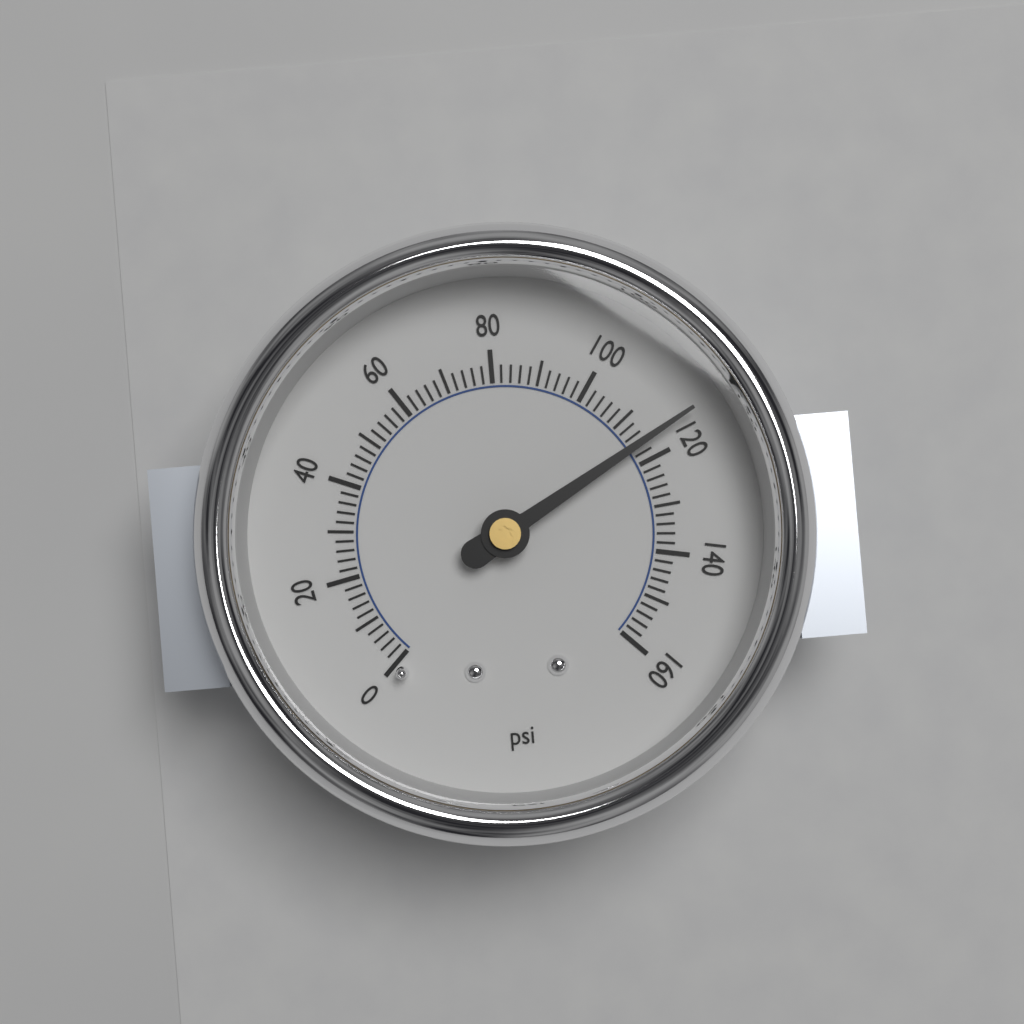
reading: 116 psi
